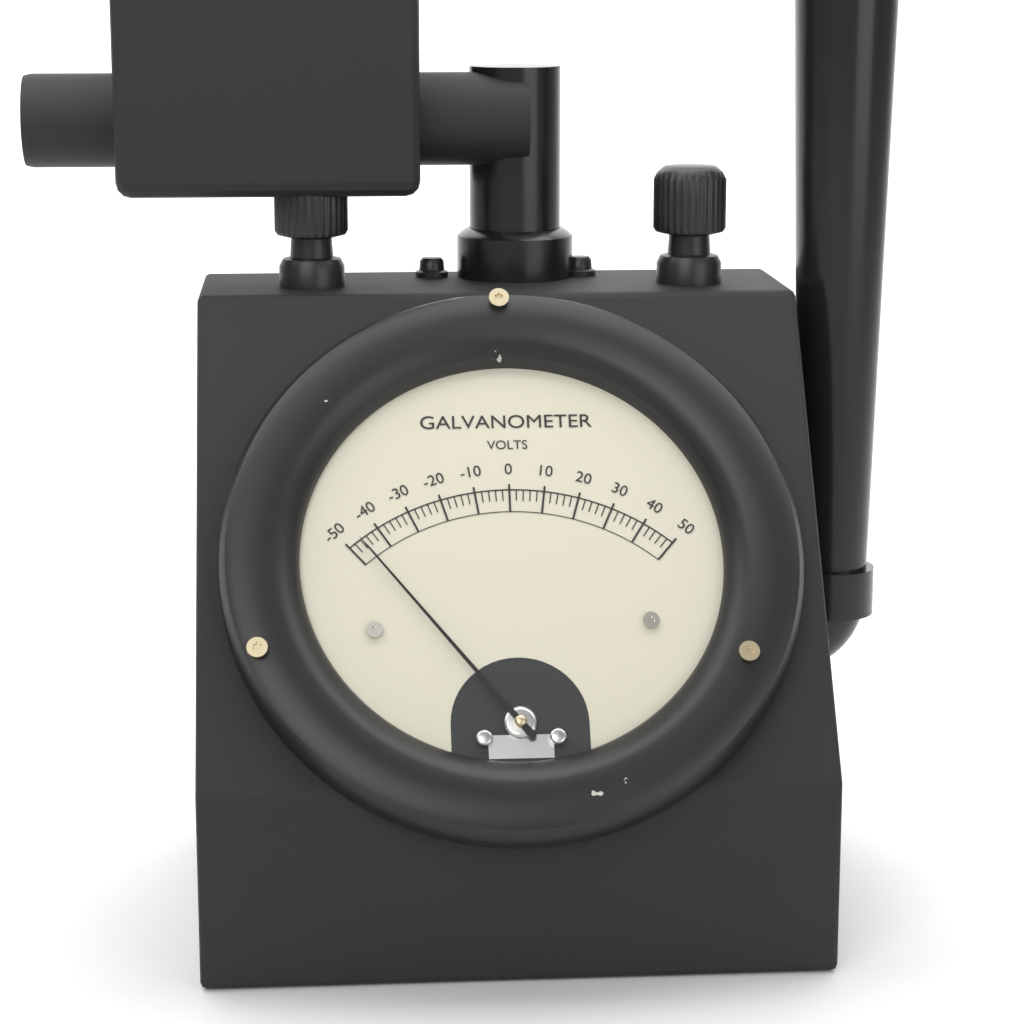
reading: -46 V
